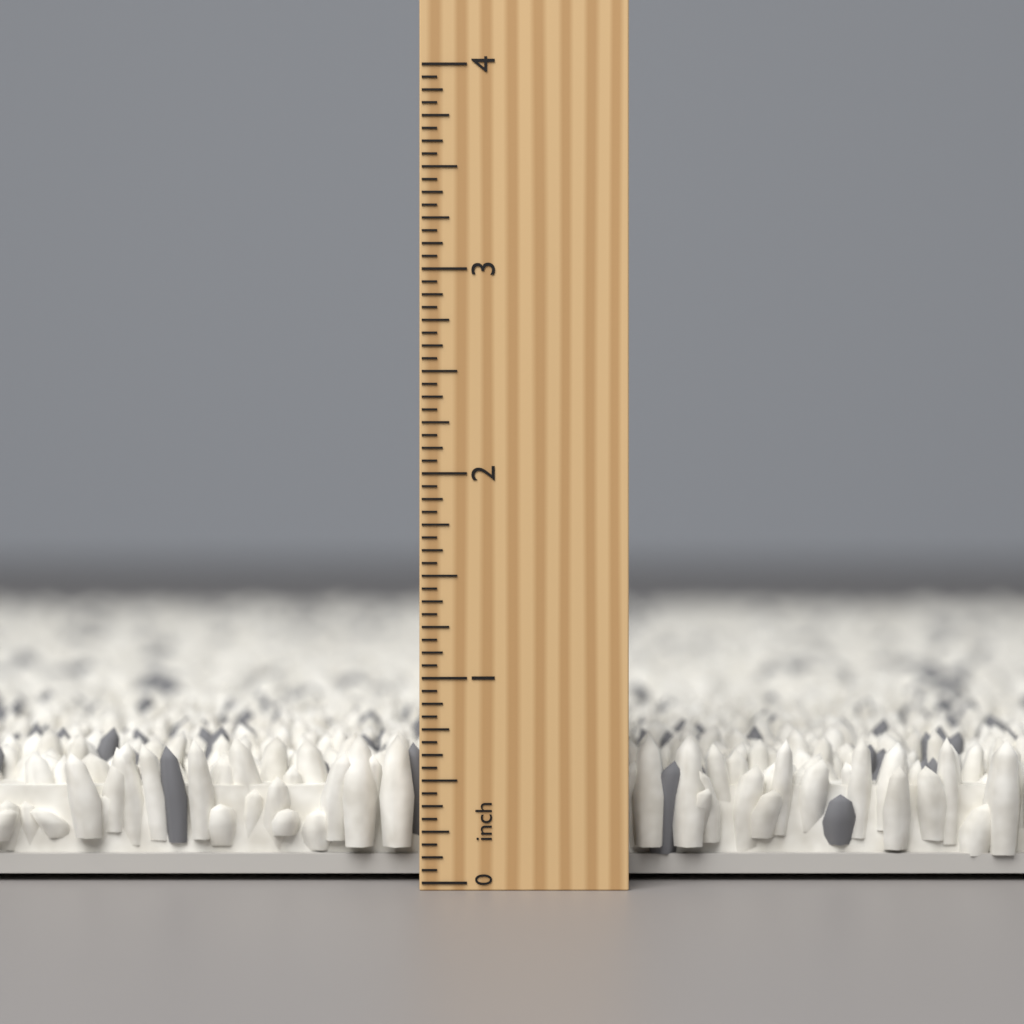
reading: 0.7000 inch
